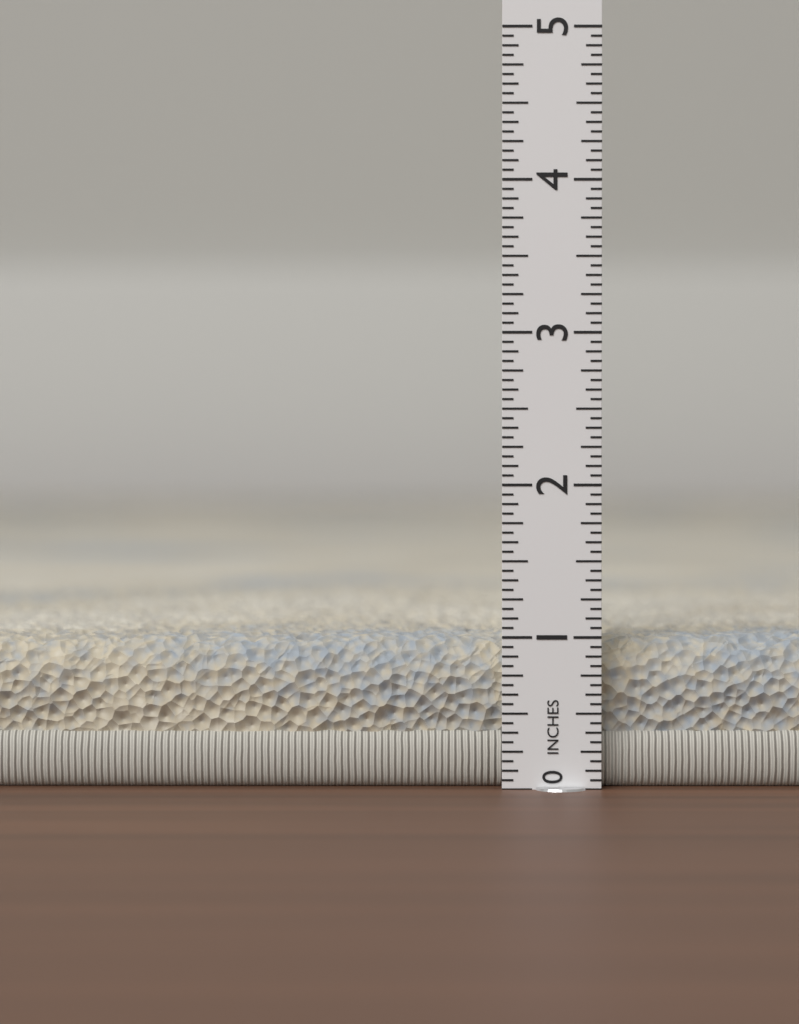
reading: 1.0000 in
